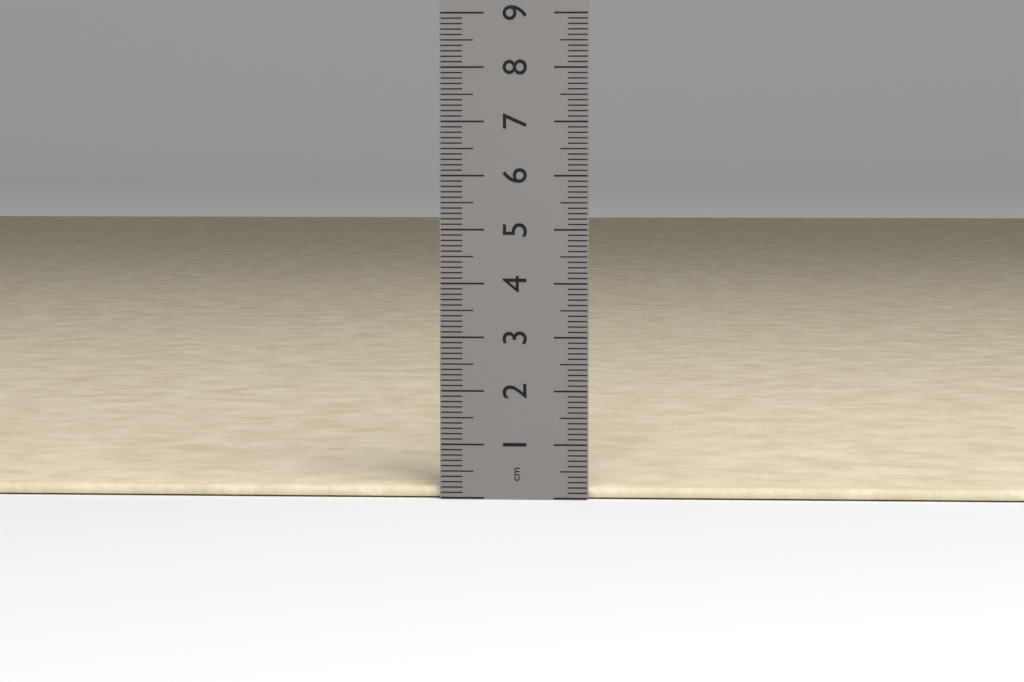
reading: 0.2 cm
